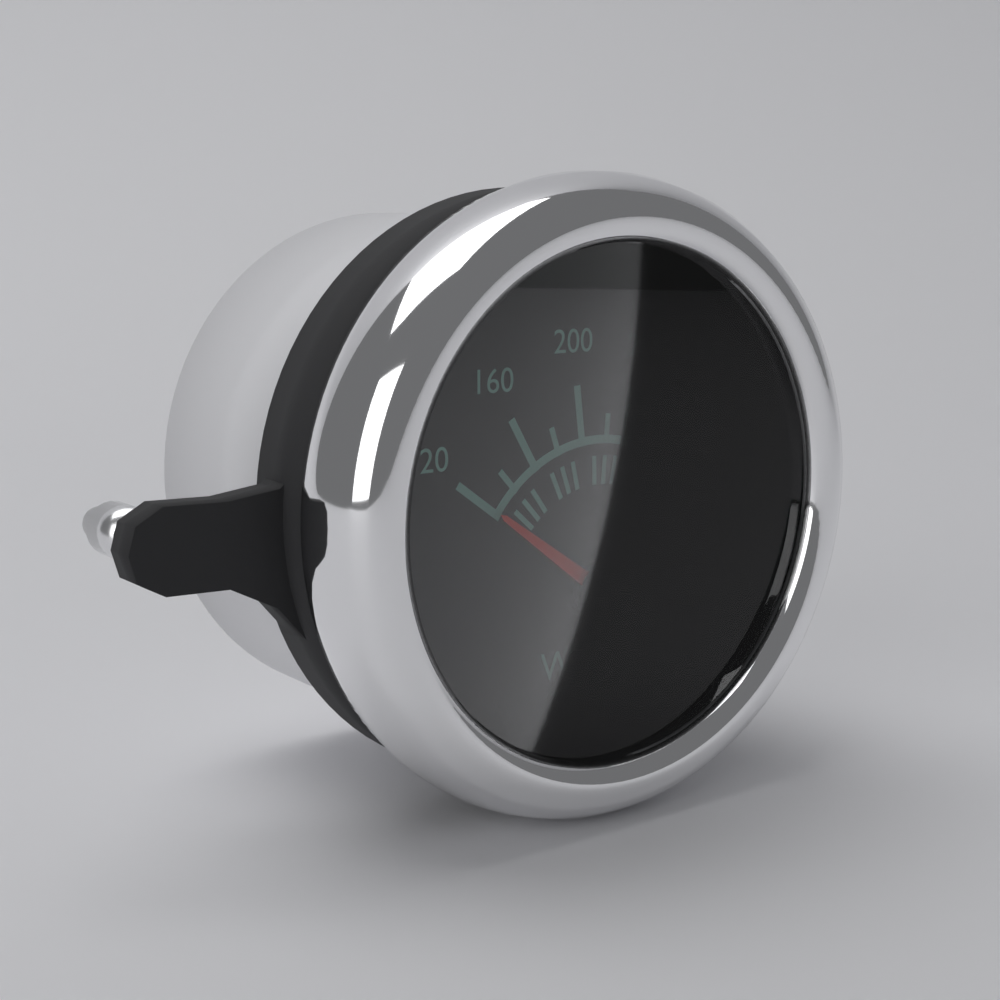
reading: 120 °F
